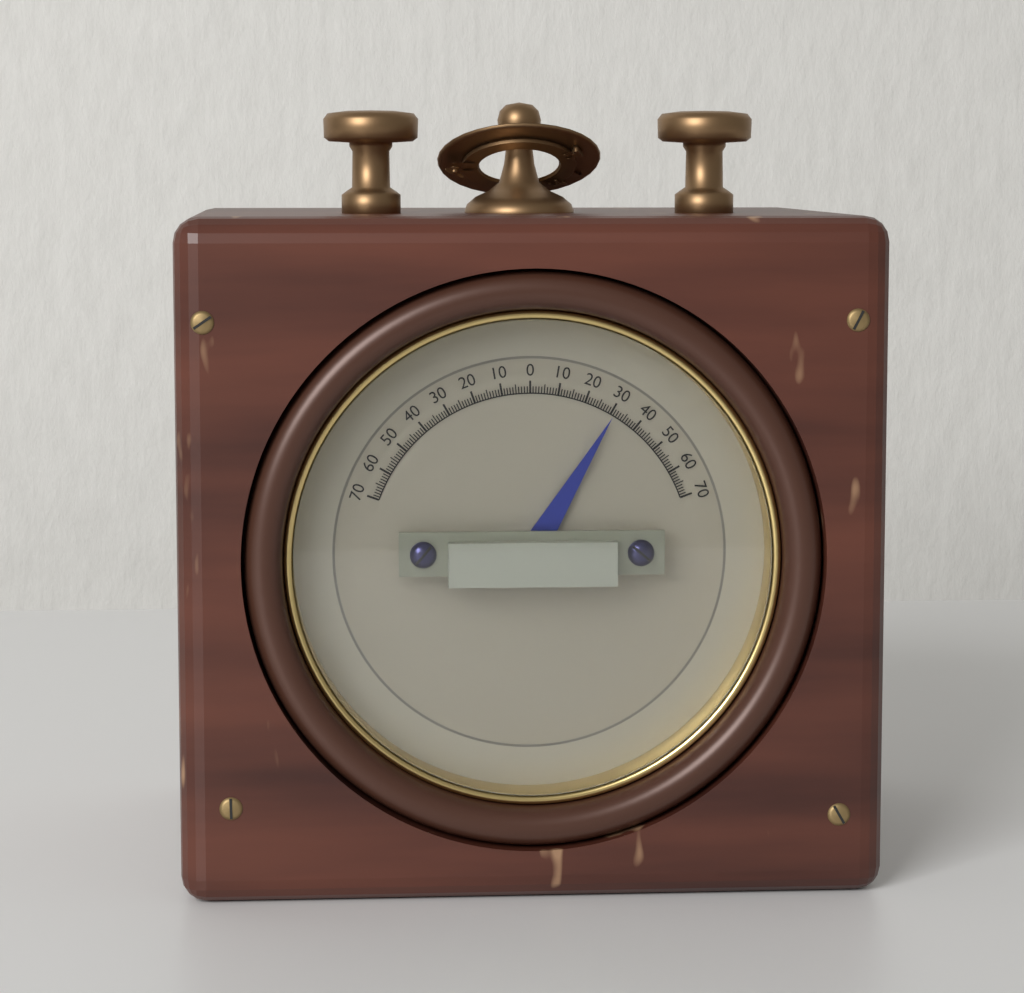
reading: 31 (no unit)
